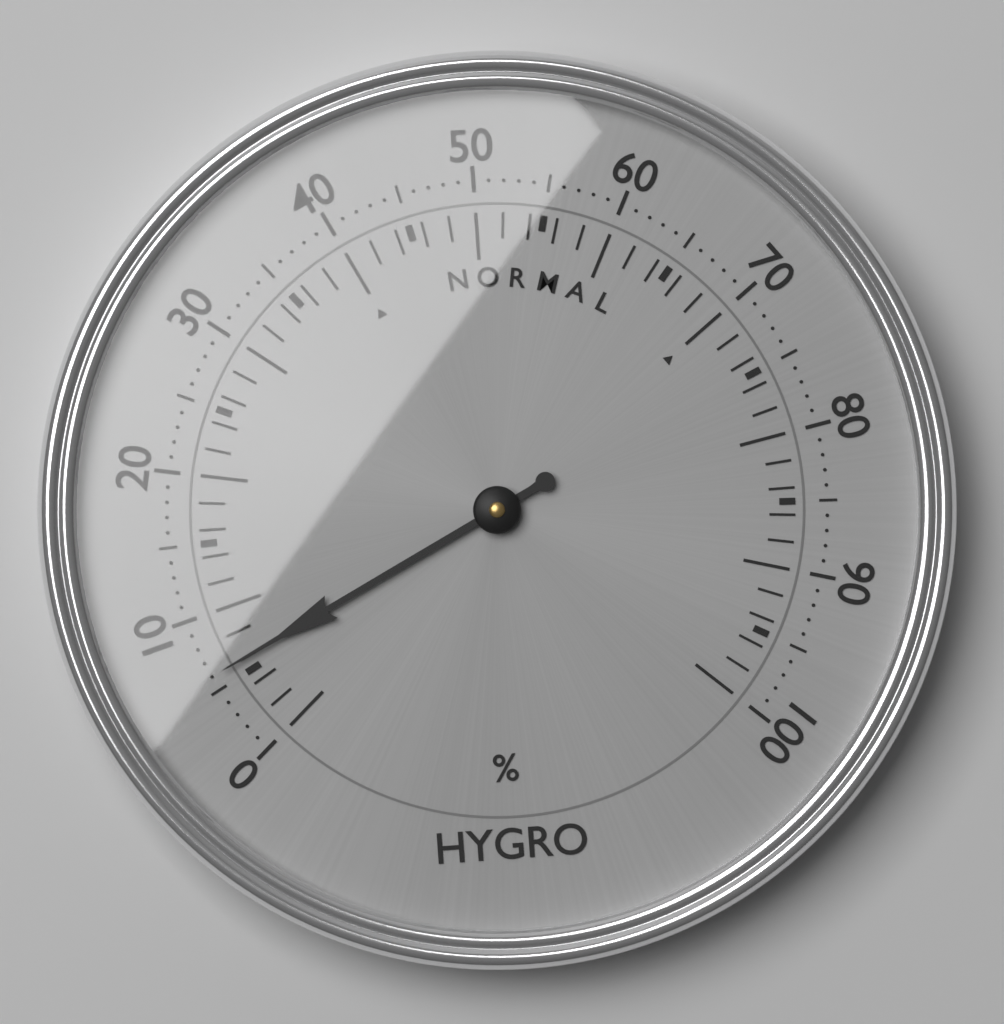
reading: 6 %
